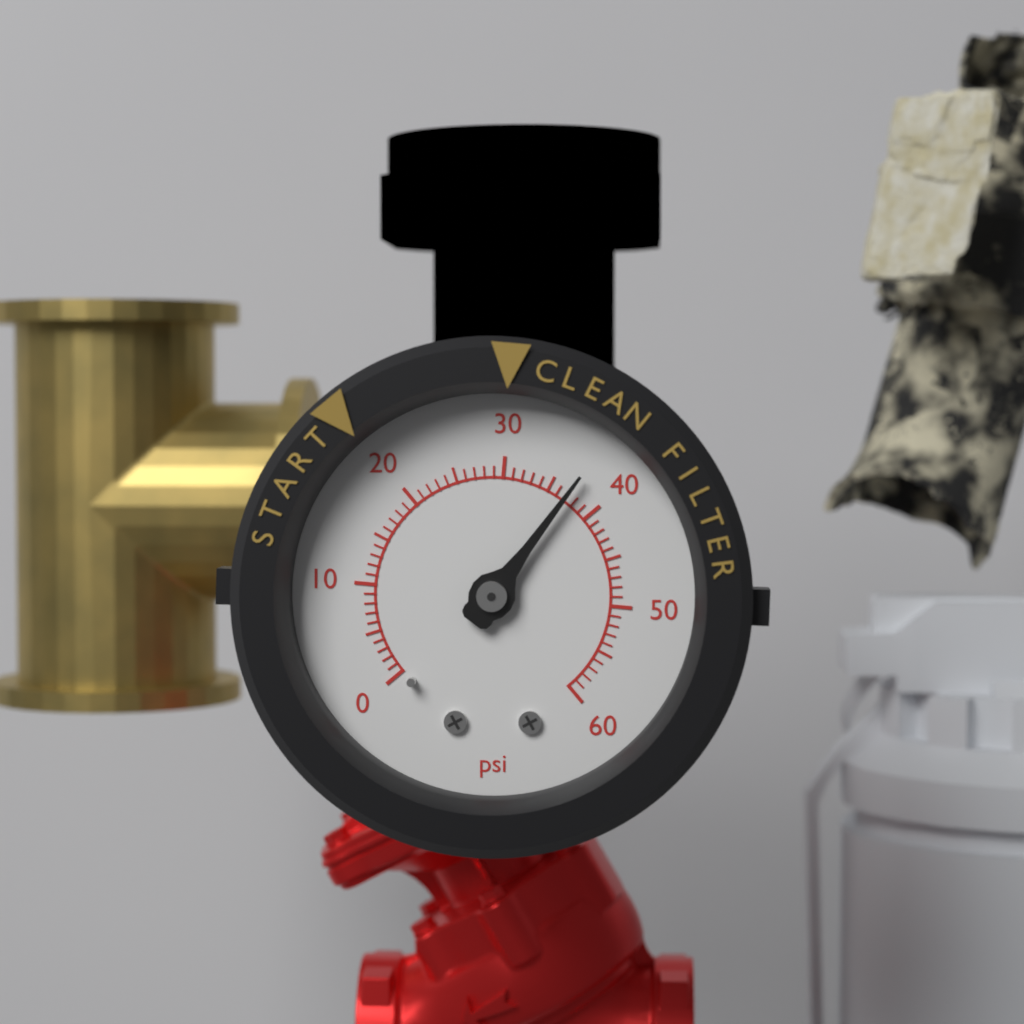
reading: 37 psi
